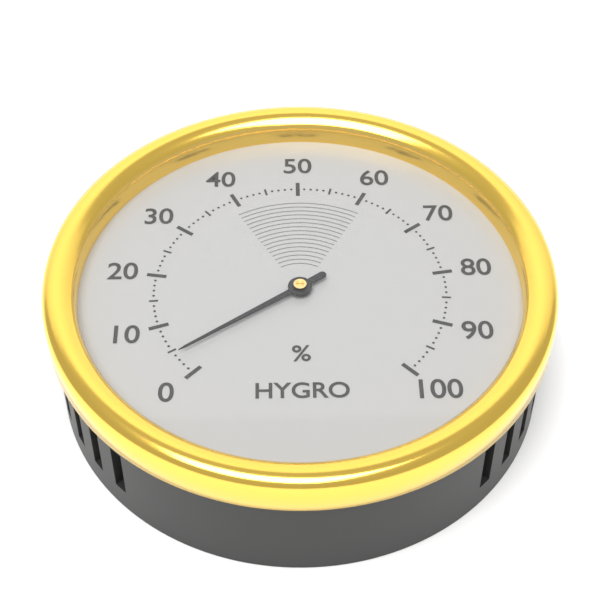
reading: 4 %
